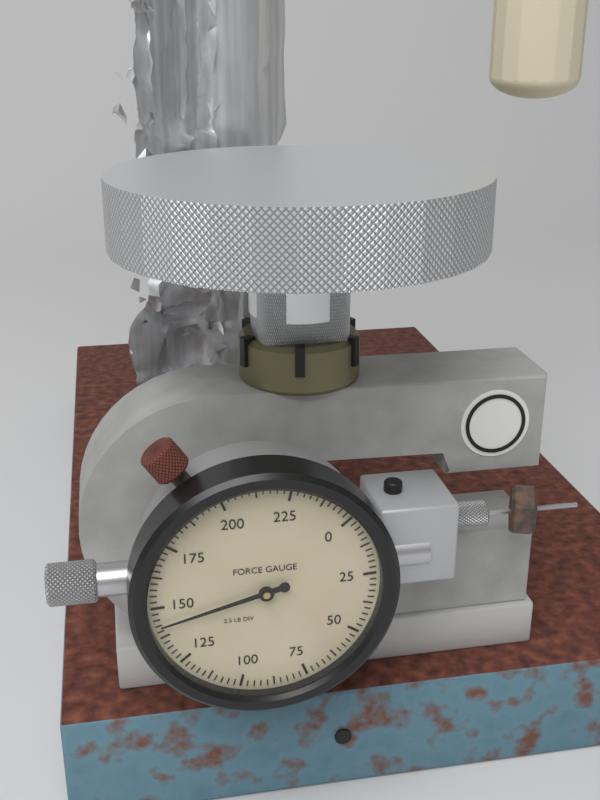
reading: 142.5 lb
